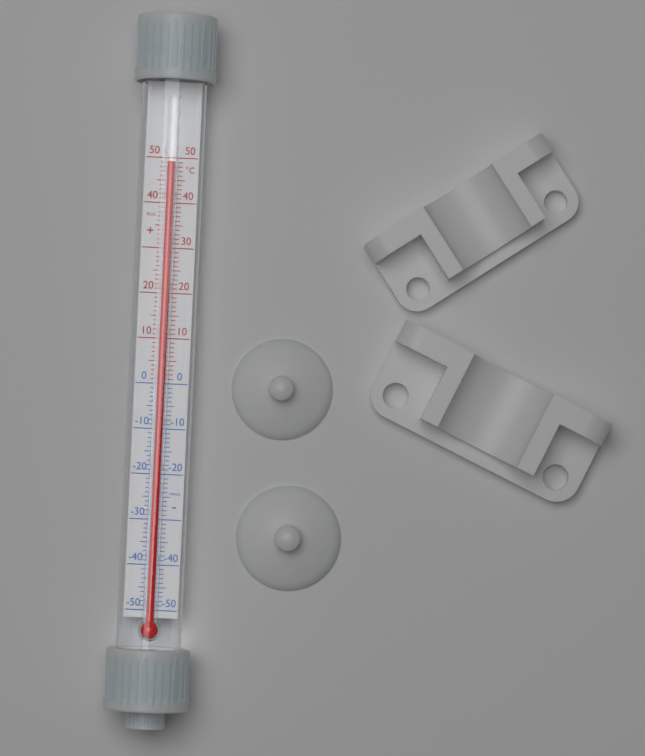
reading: 49 °C
